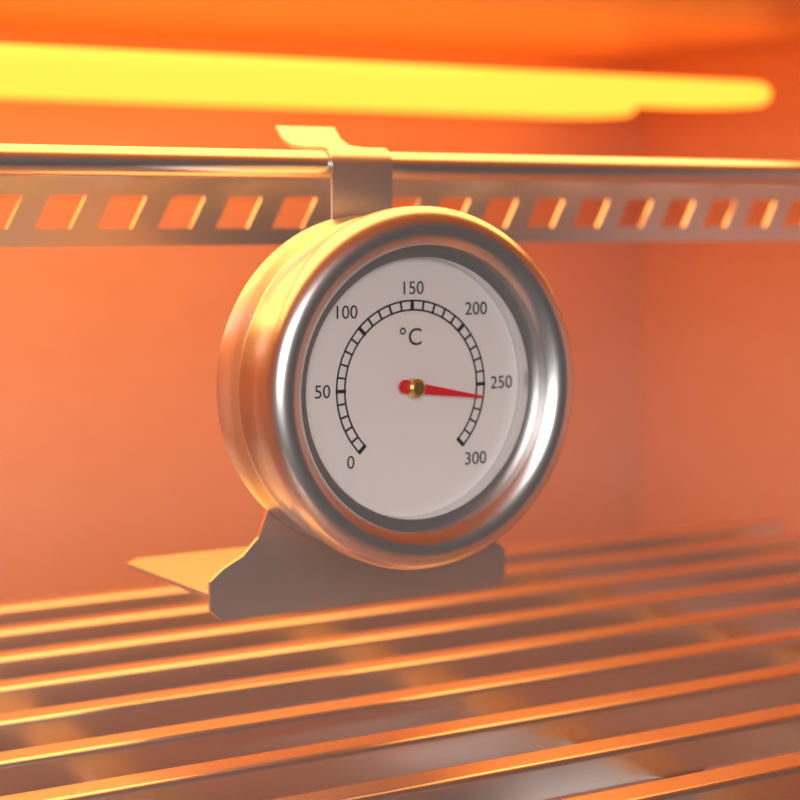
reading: 260 °C
